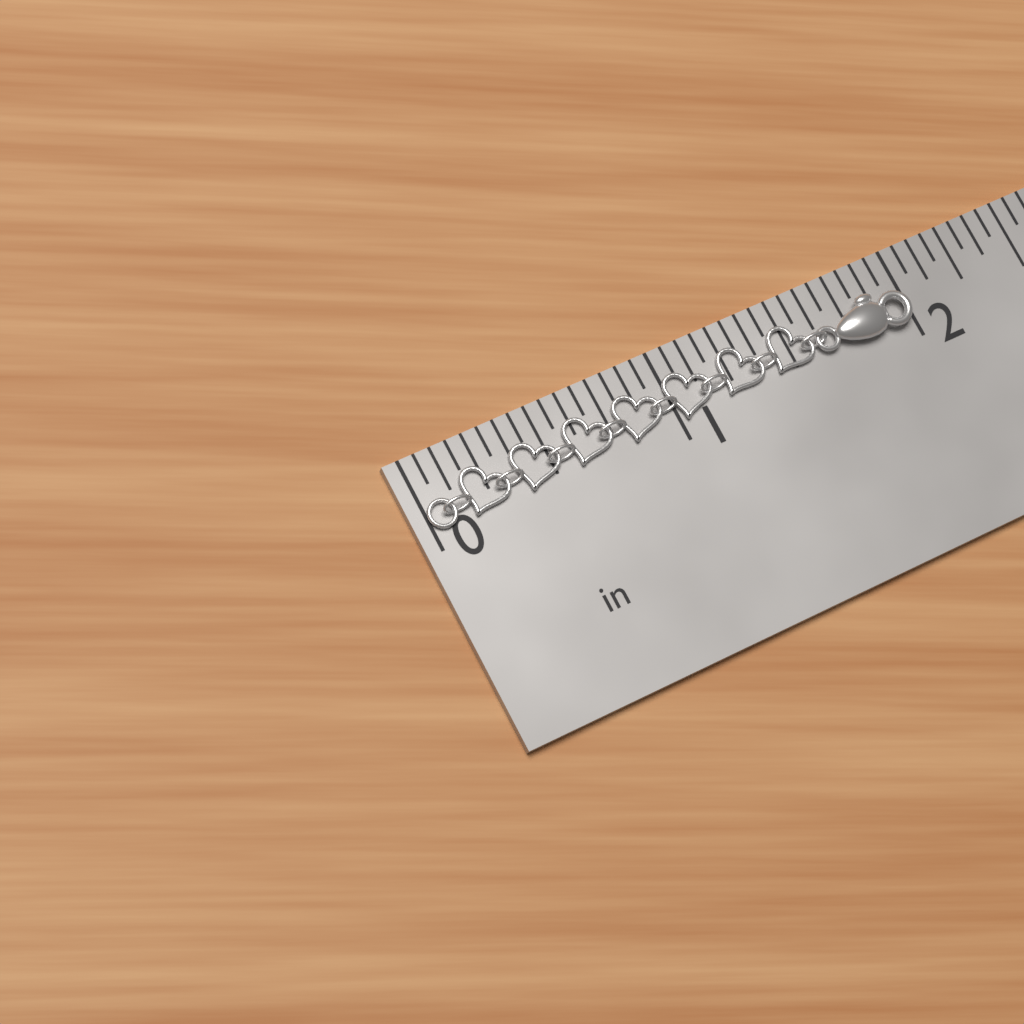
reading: 2.0000 in
